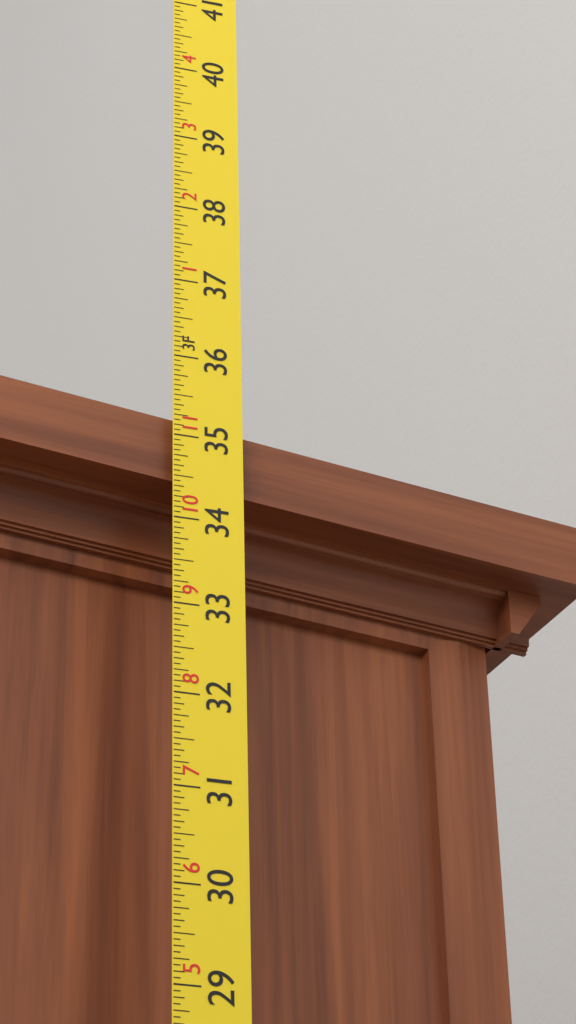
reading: 35.2500 in
